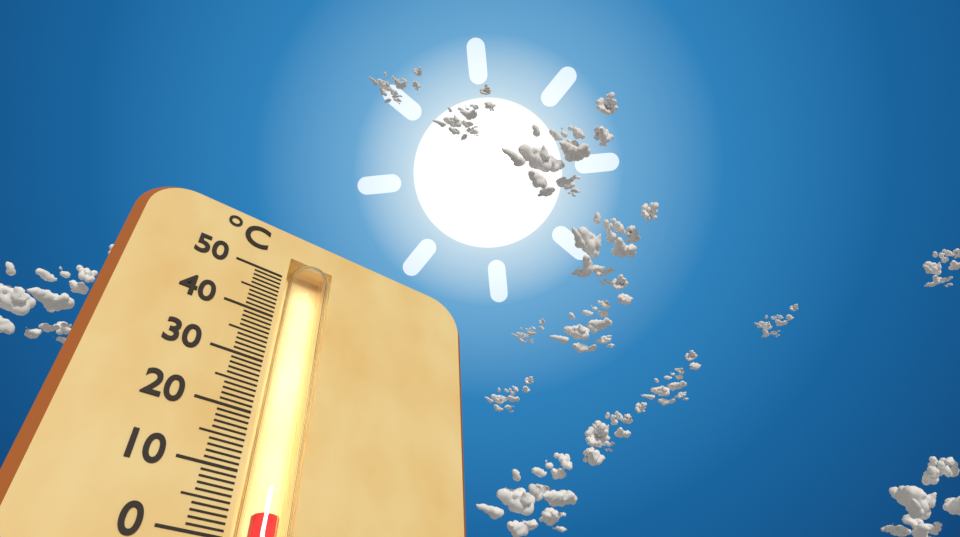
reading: 4 °C
